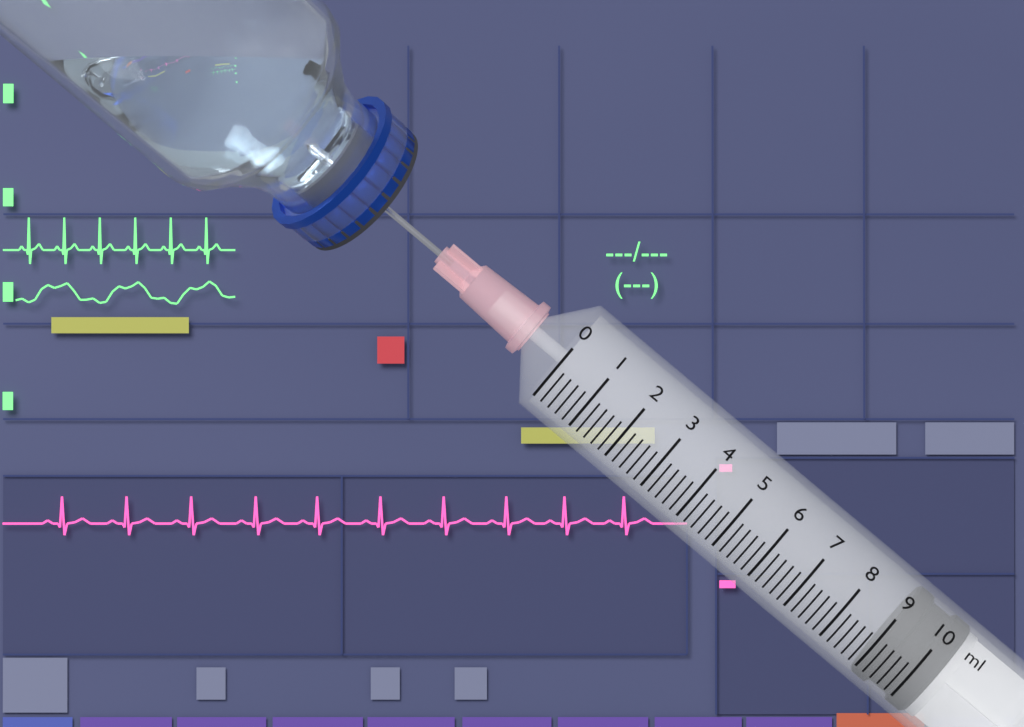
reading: 9.0 ml
